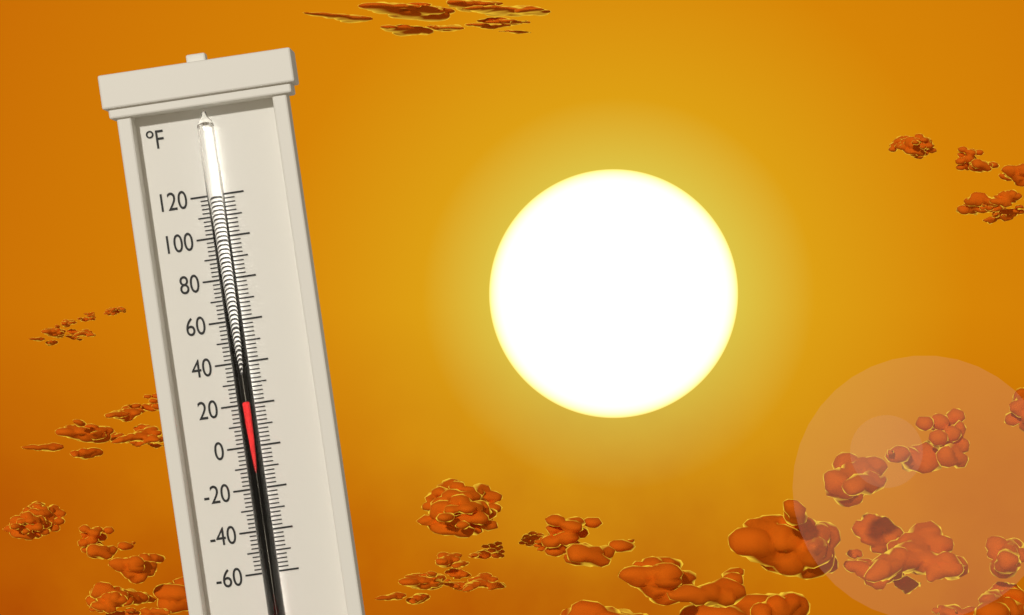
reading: 22 °F
